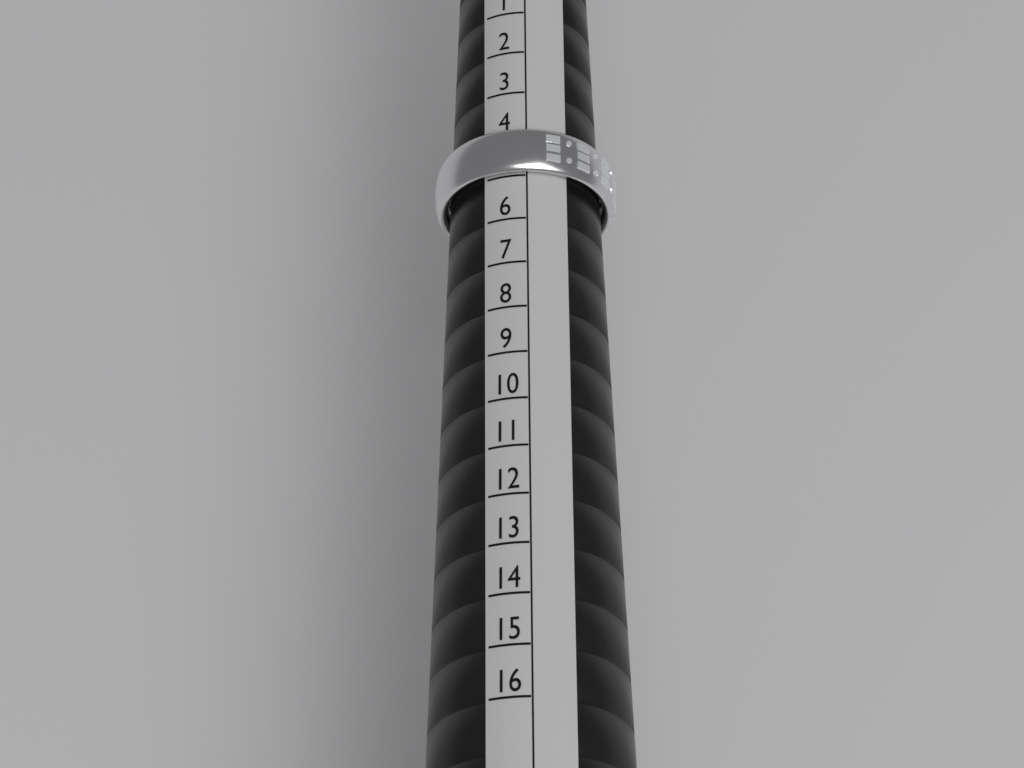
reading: 5 (no unit)
